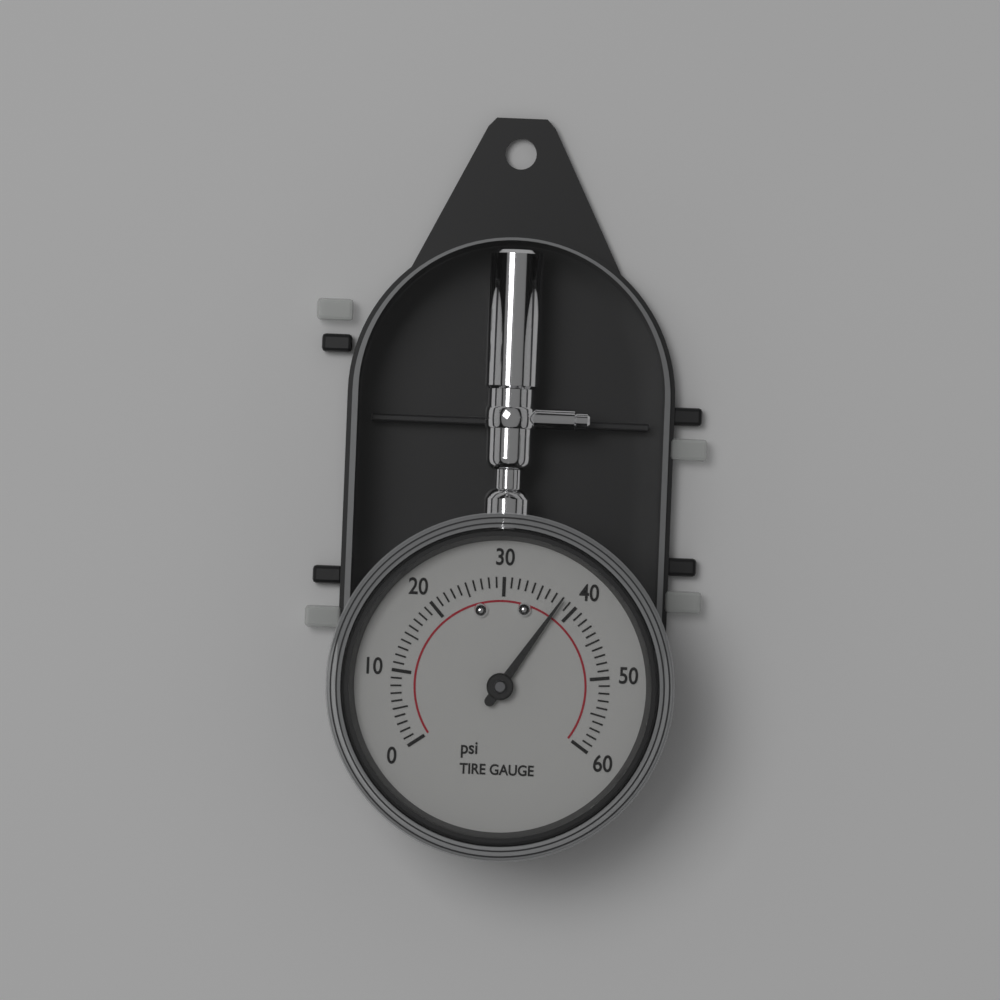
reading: 38 psi
